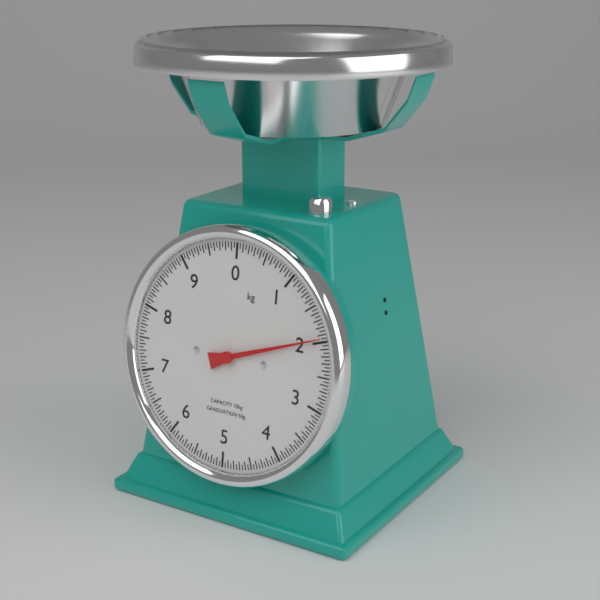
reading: 1.95 kg
